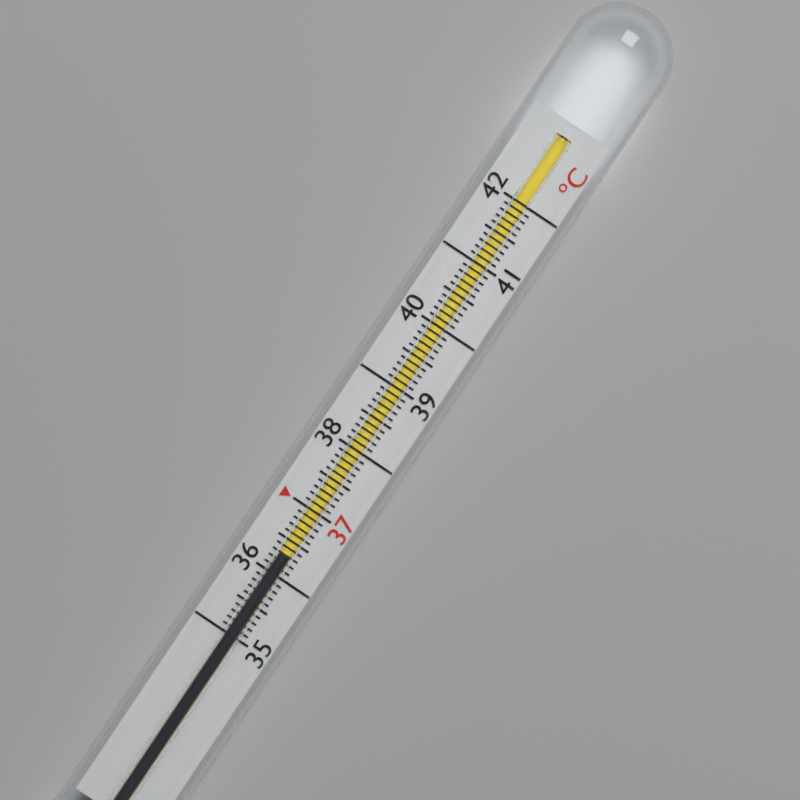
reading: 36.3 °C
